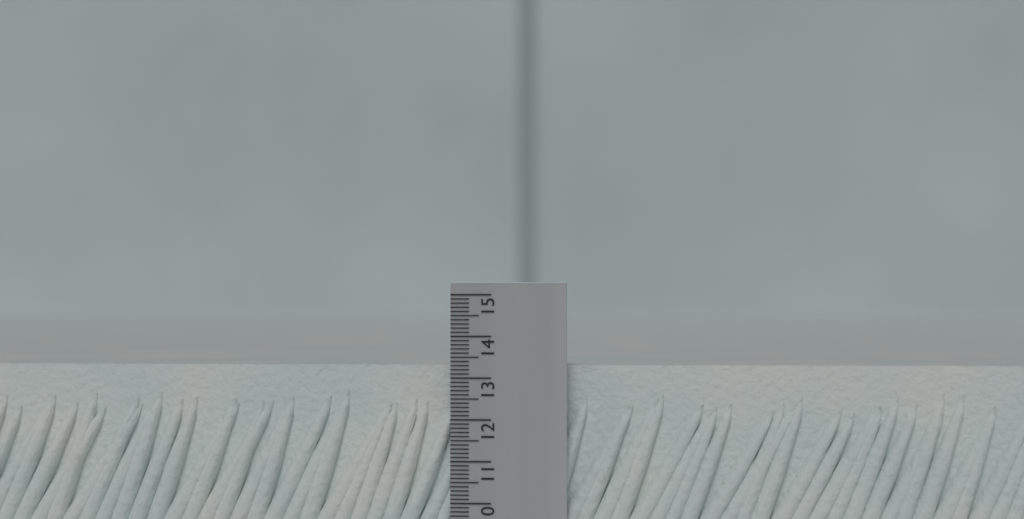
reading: 13.3 (no unit)
